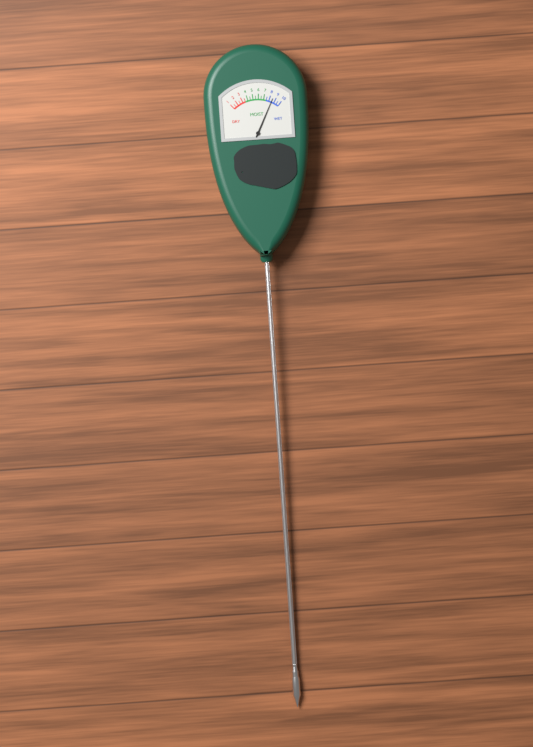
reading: 8.5 (no unit)
